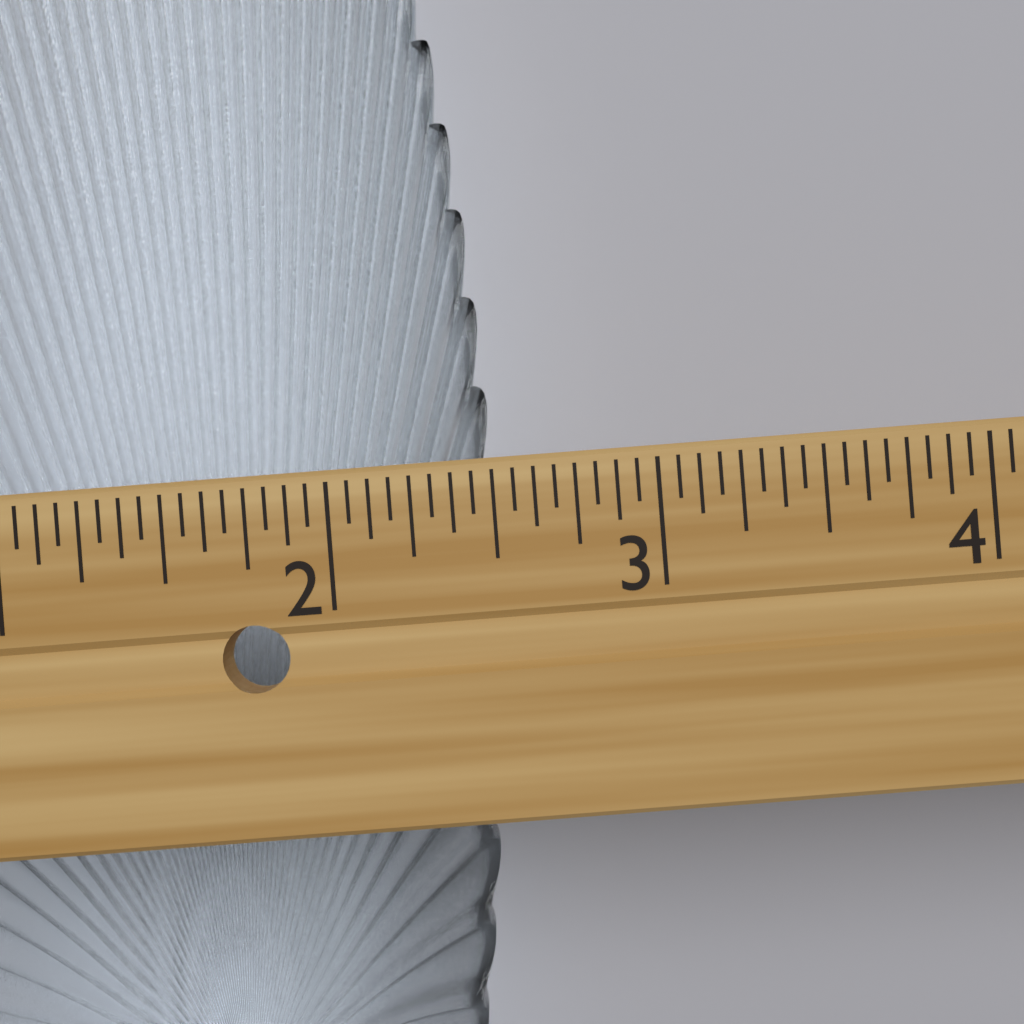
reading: 2.5000 in
